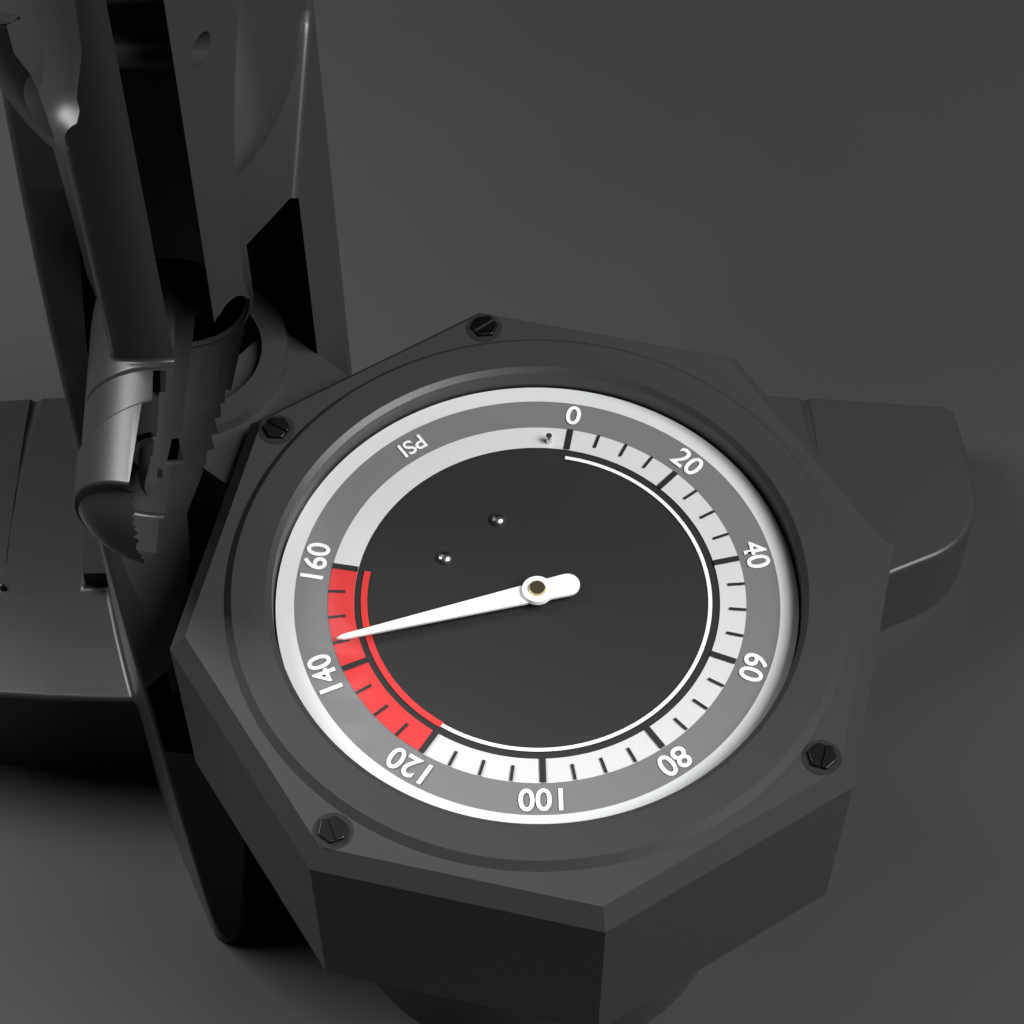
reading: 145 psi
